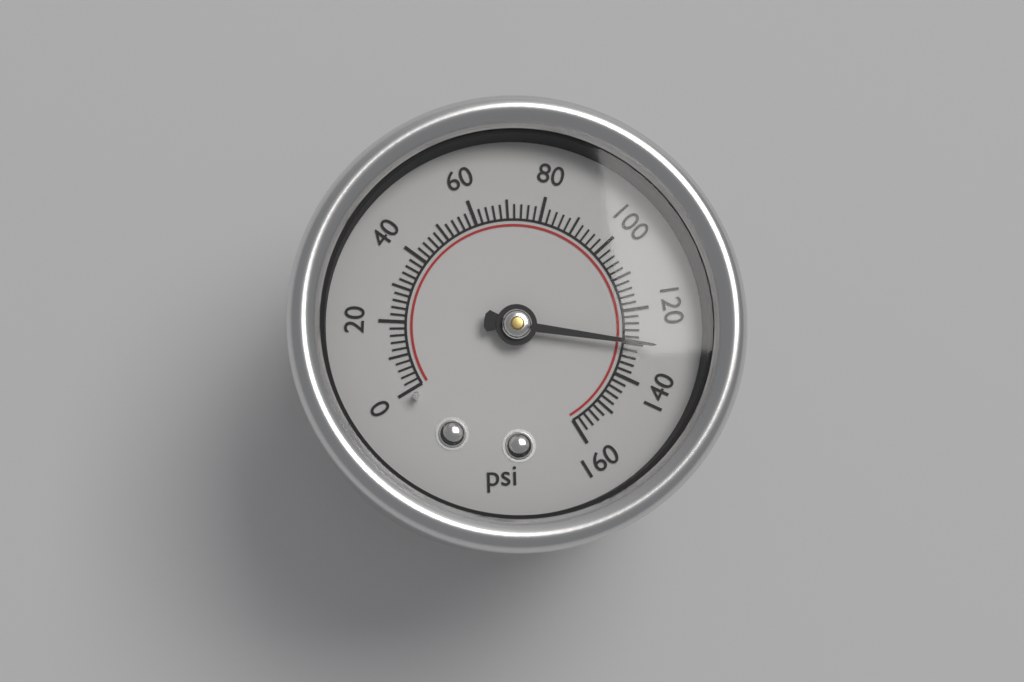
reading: 130 psi
